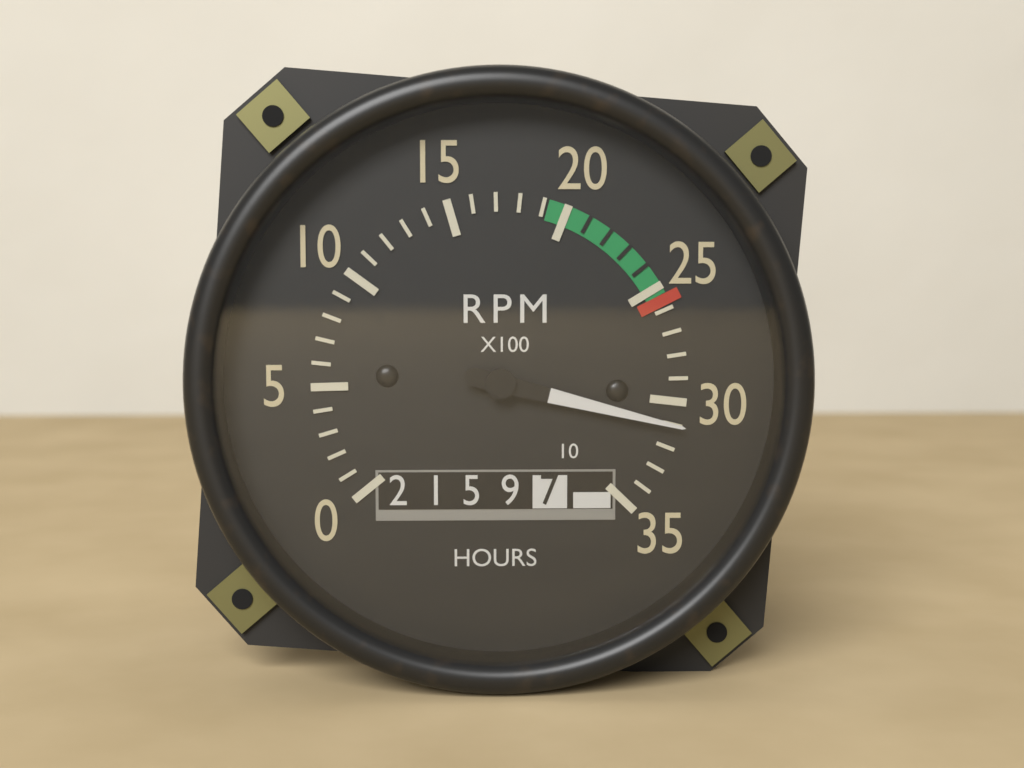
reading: 31 RPM x100
